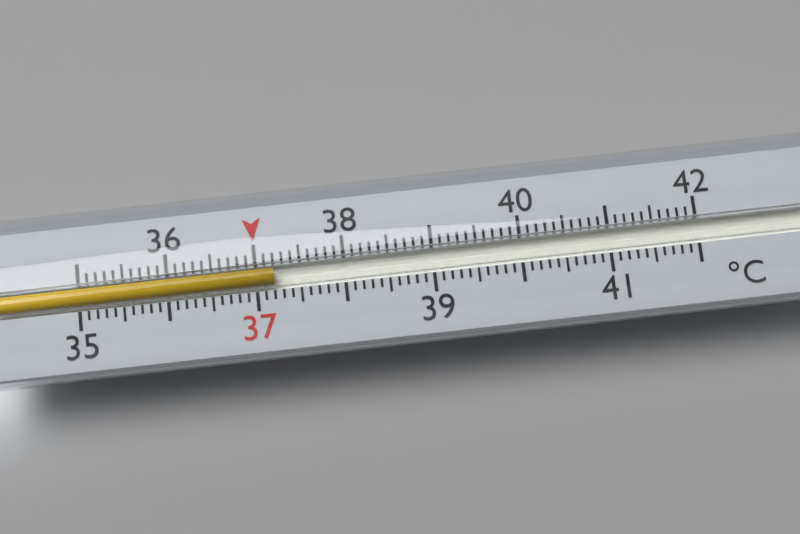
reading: 37.2 °C
